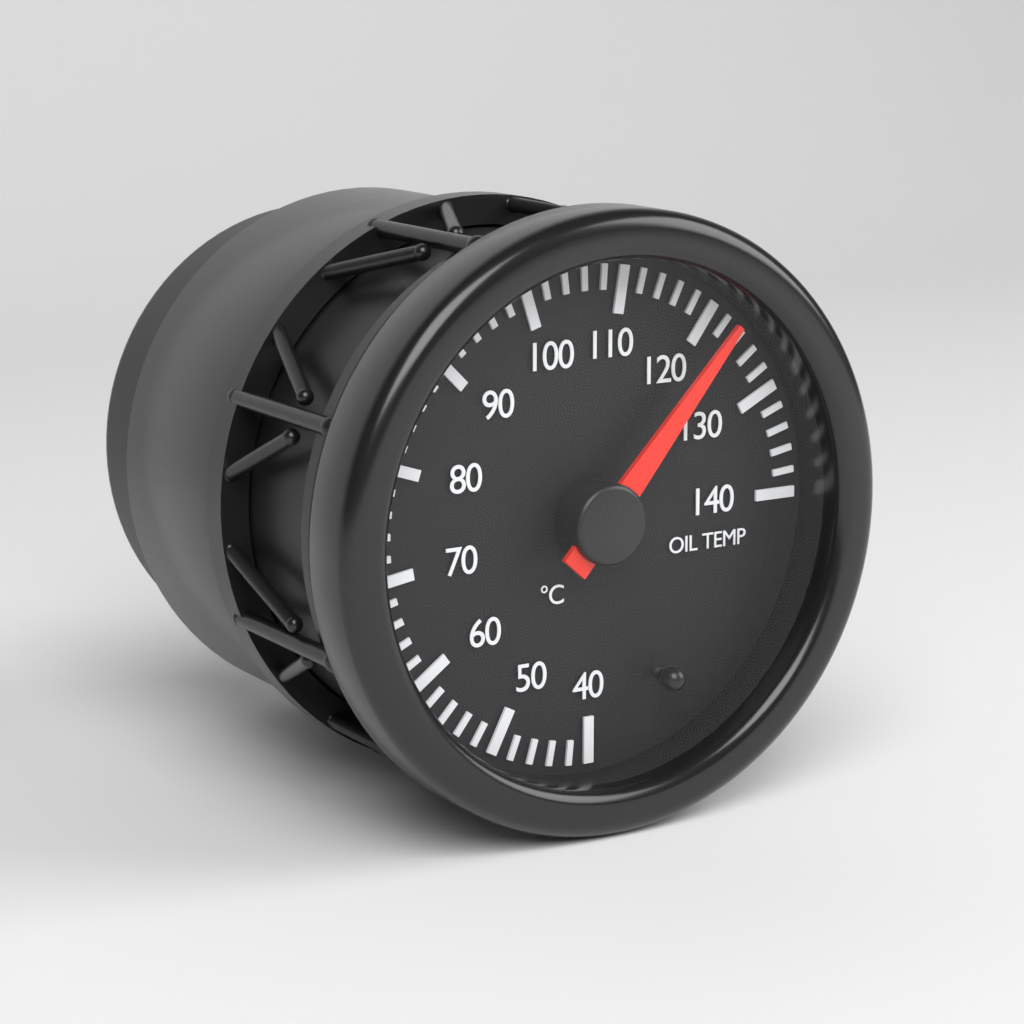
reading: 122 °C
